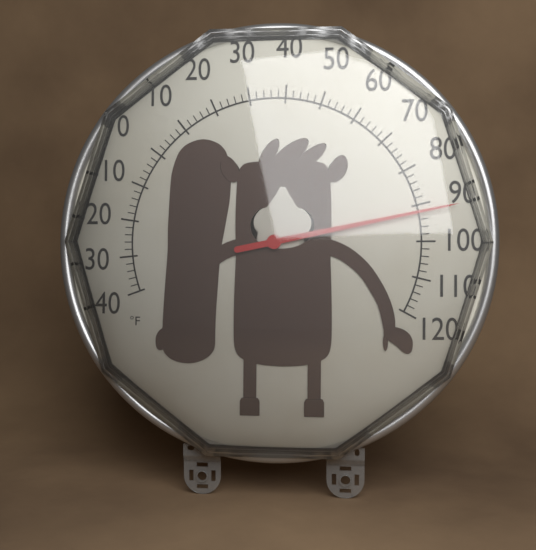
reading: 92 °F
